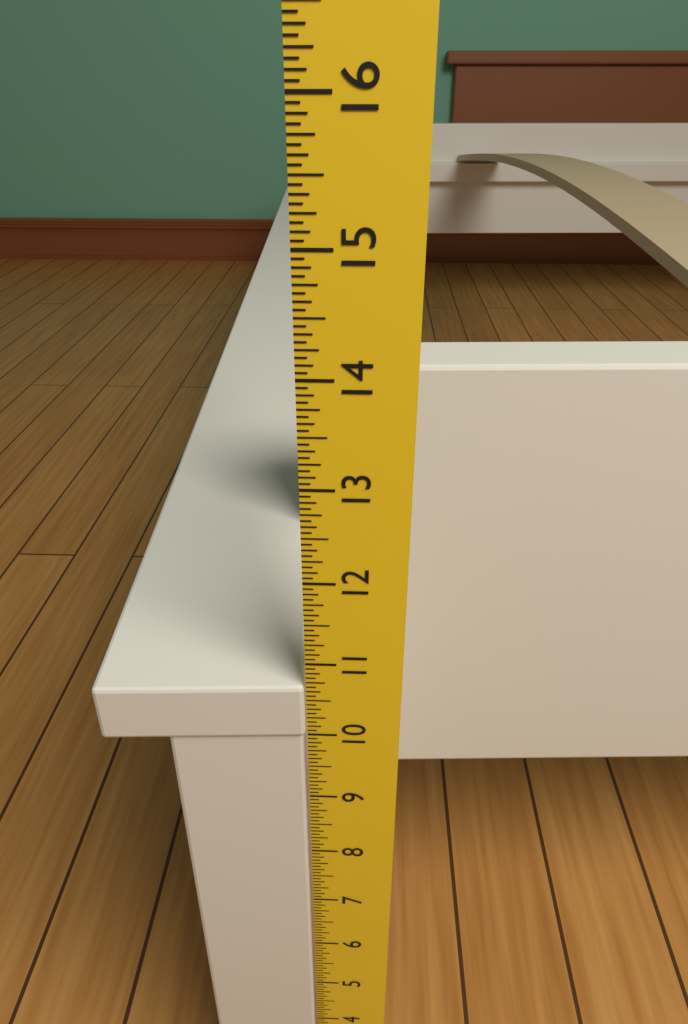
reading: 10.6875 in
